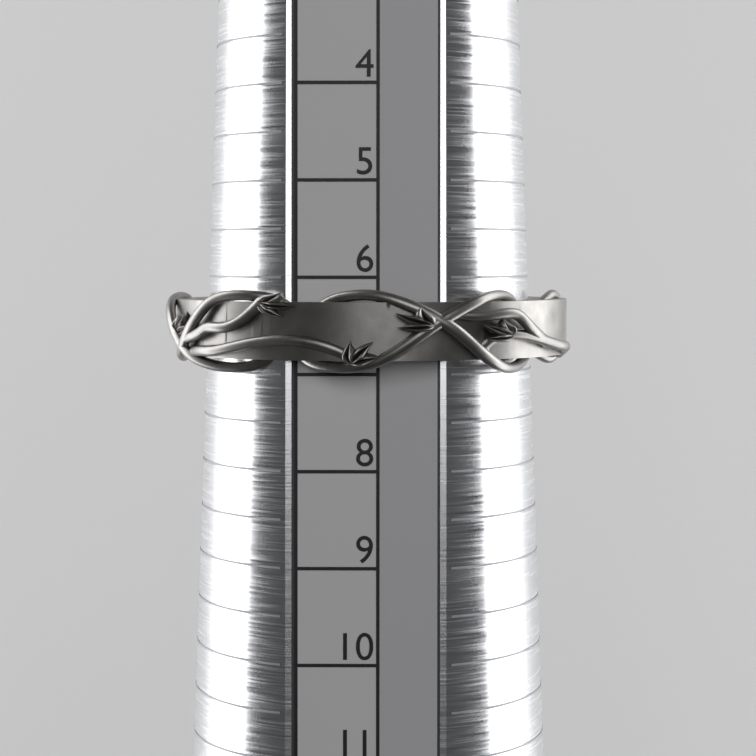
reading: 7.0 (no unit)
